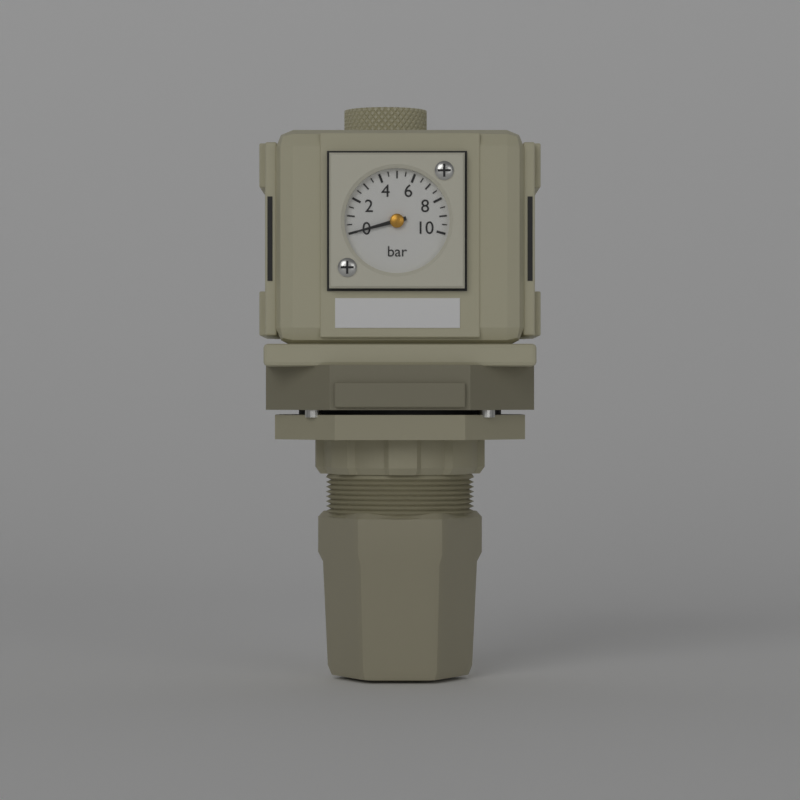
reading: 0.0 bar
